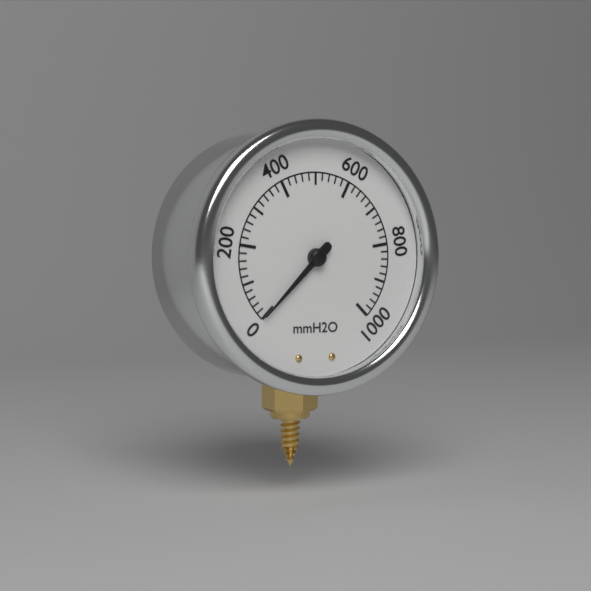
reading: 0 mmH2O
